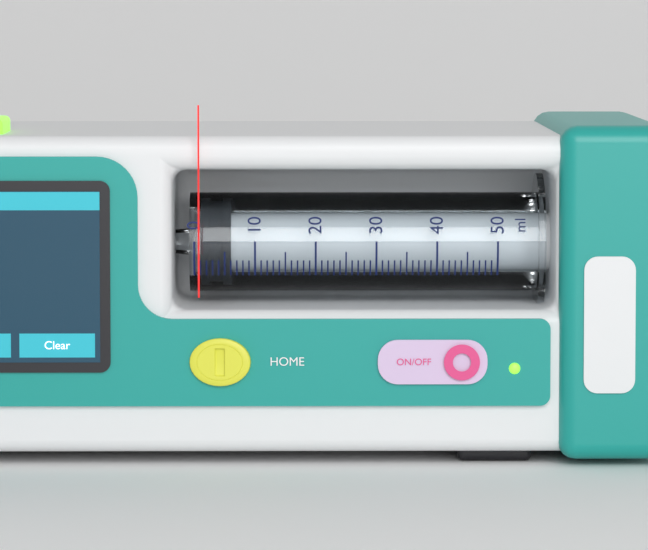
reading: 1 ml
